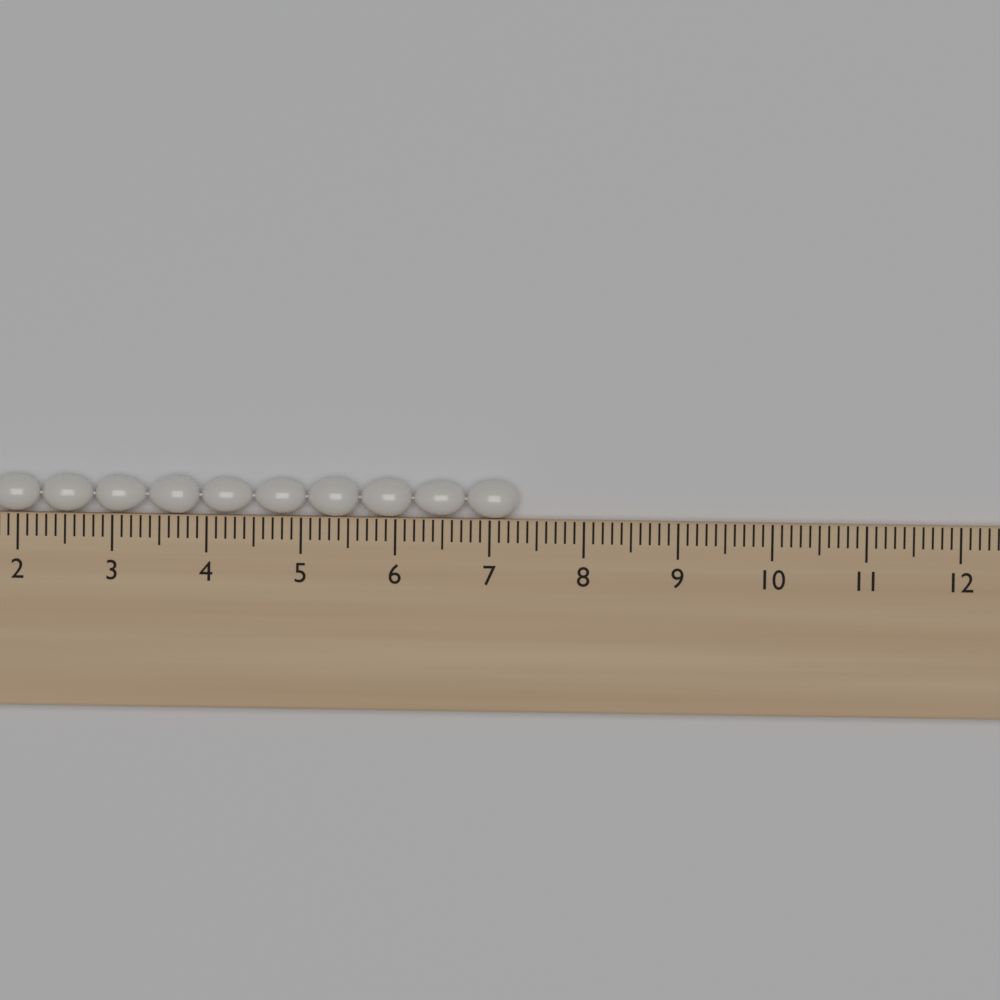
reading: 7.3 cm
